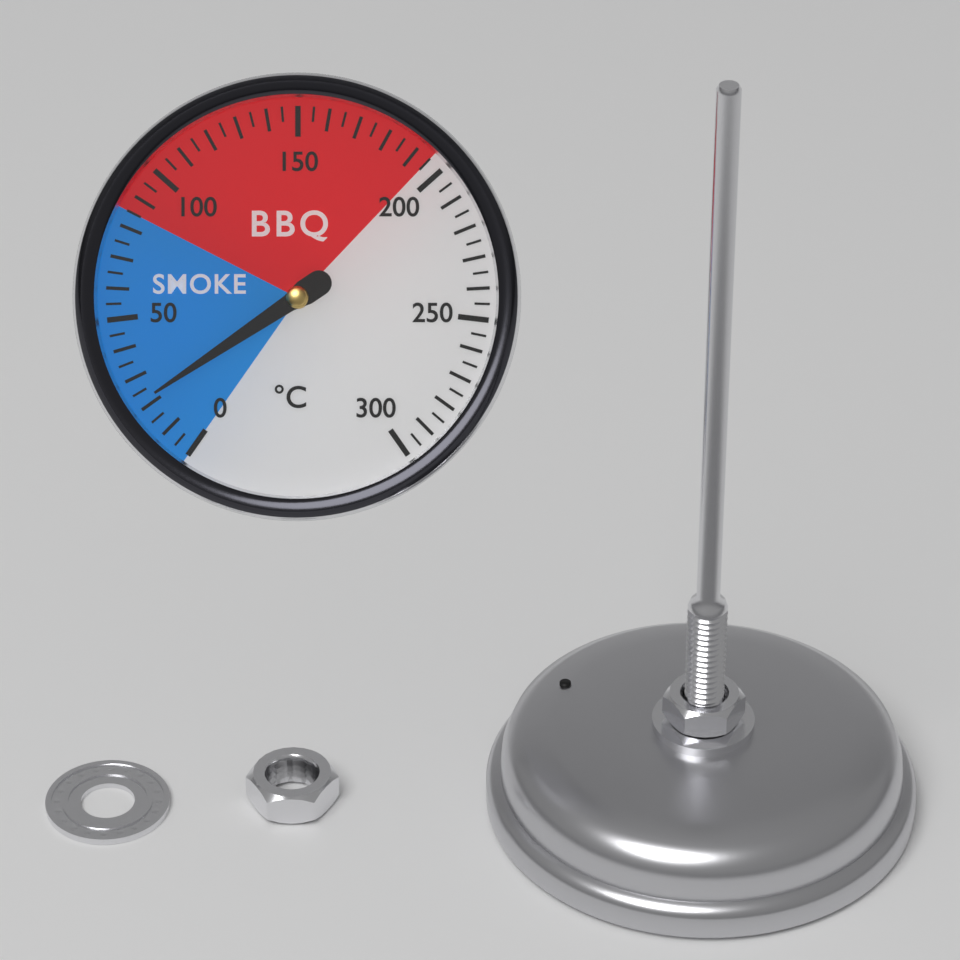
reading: 22 °C
